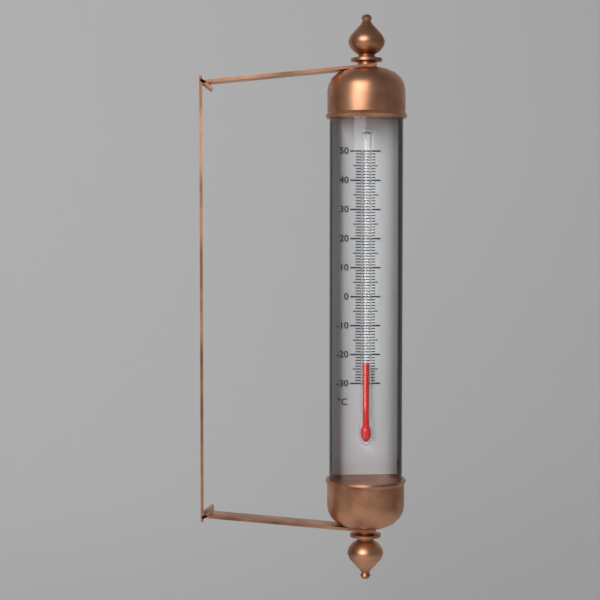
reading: -23 °C
